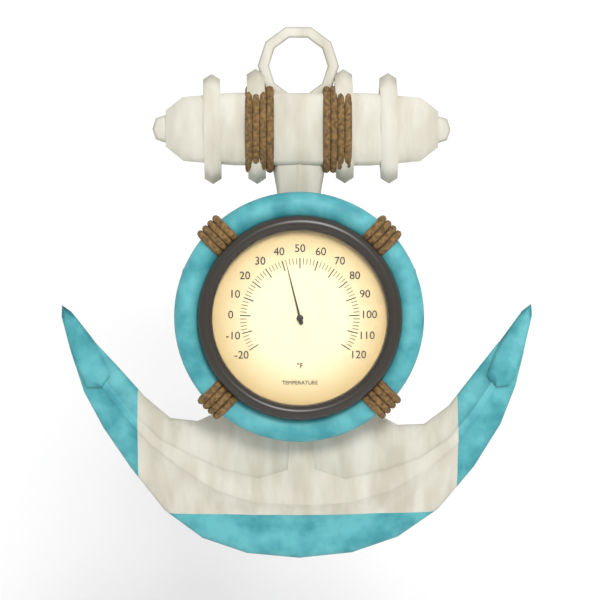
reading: 42 °F
